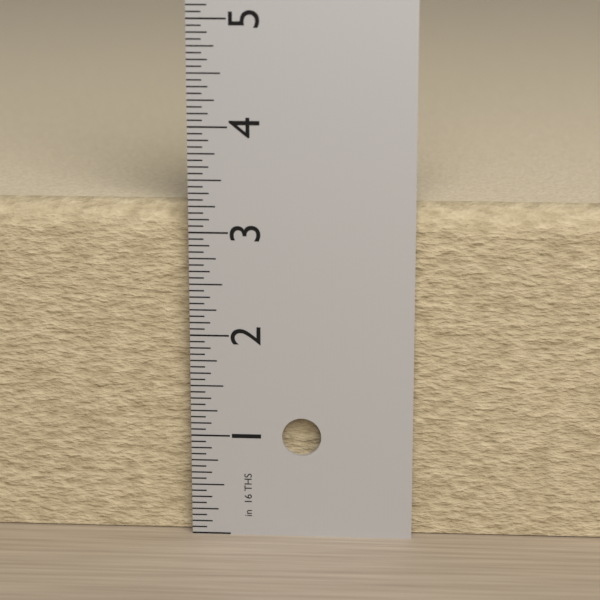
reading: 3.2500 in
